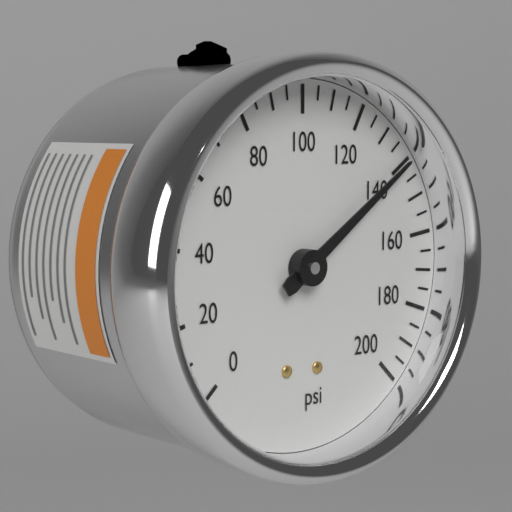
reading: 140 psi
